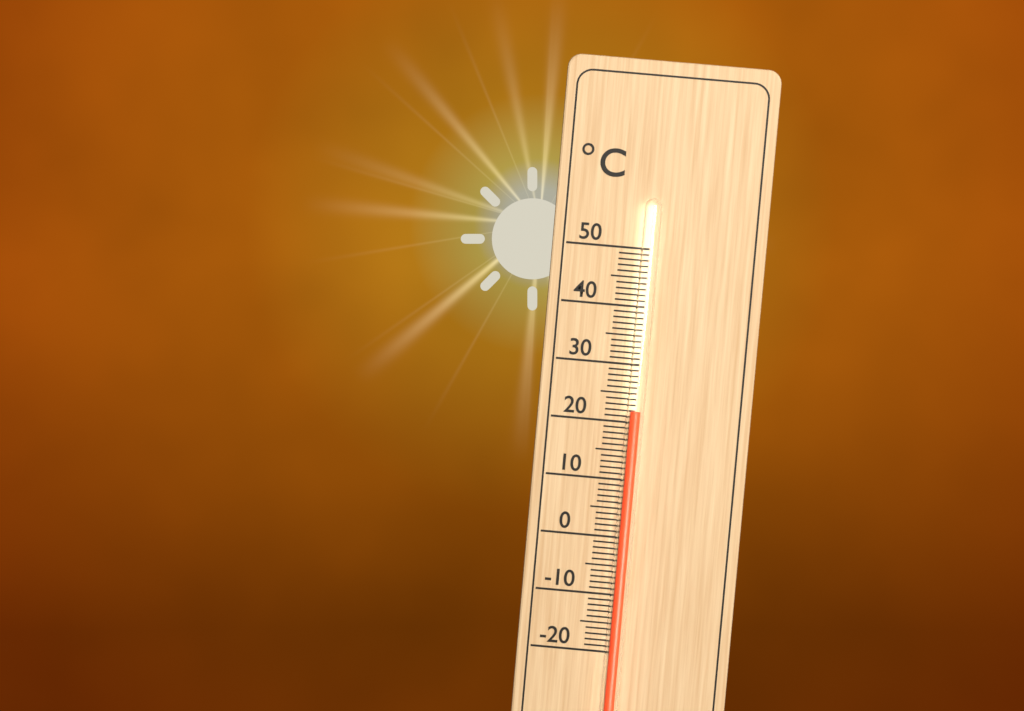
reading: 22 °C
